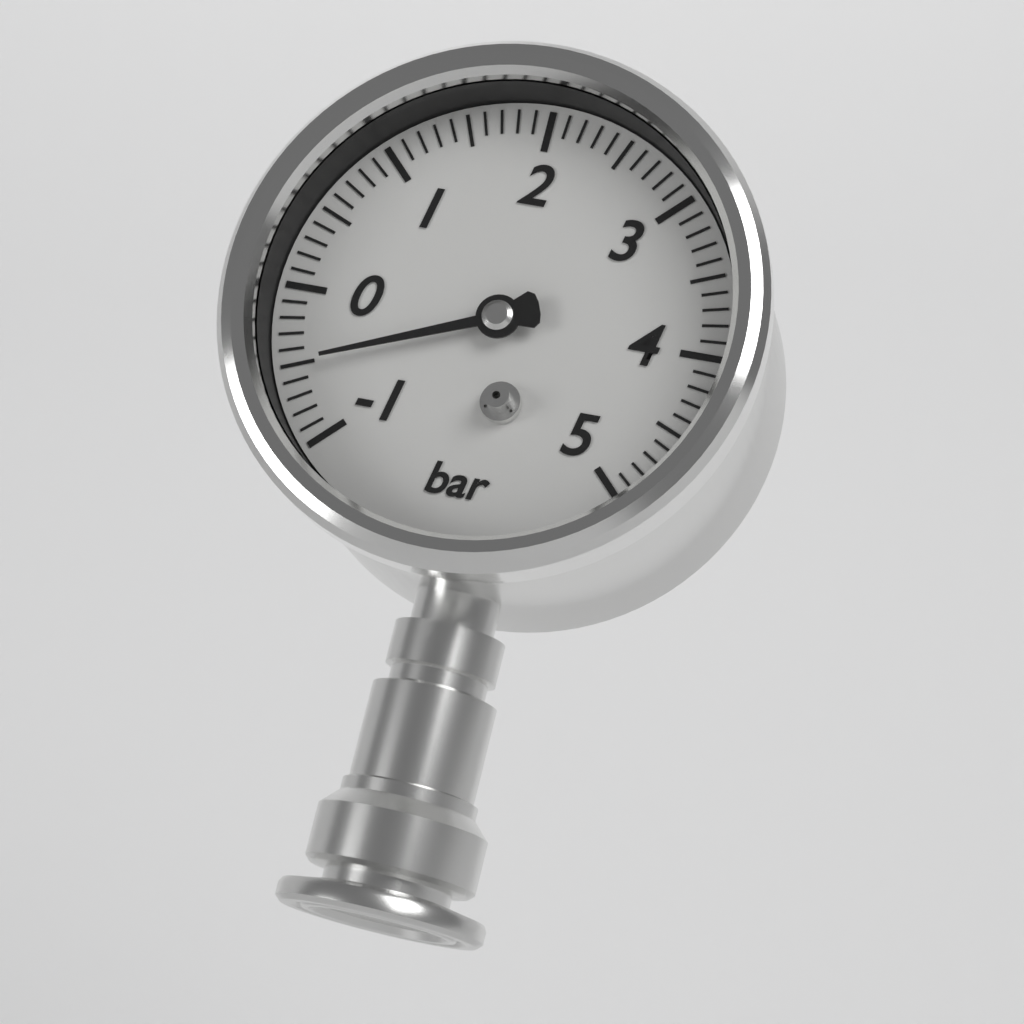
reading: -0.5 bar
